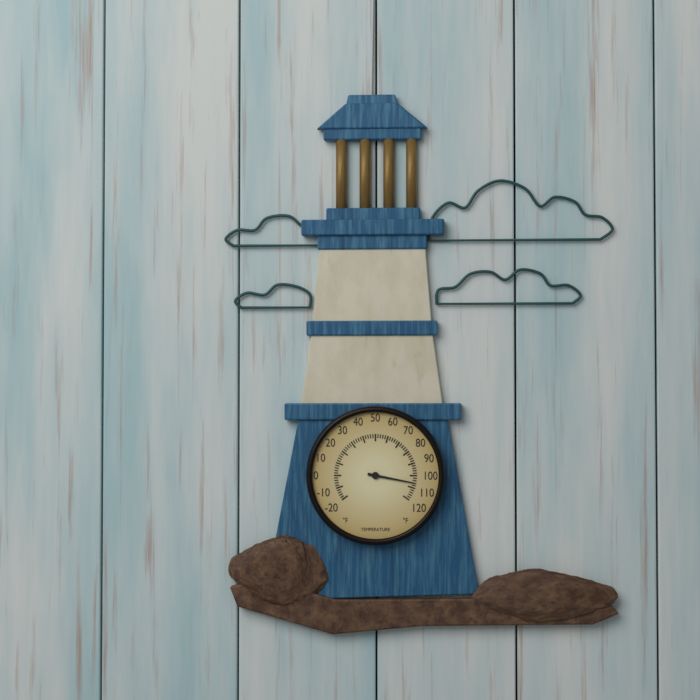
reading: 106 °F
